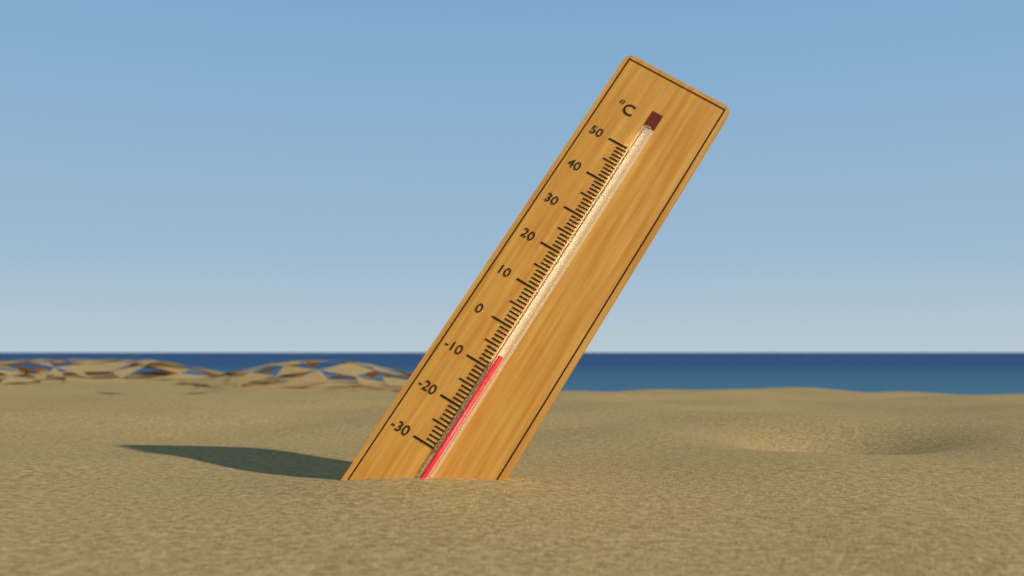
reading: -7 °C
